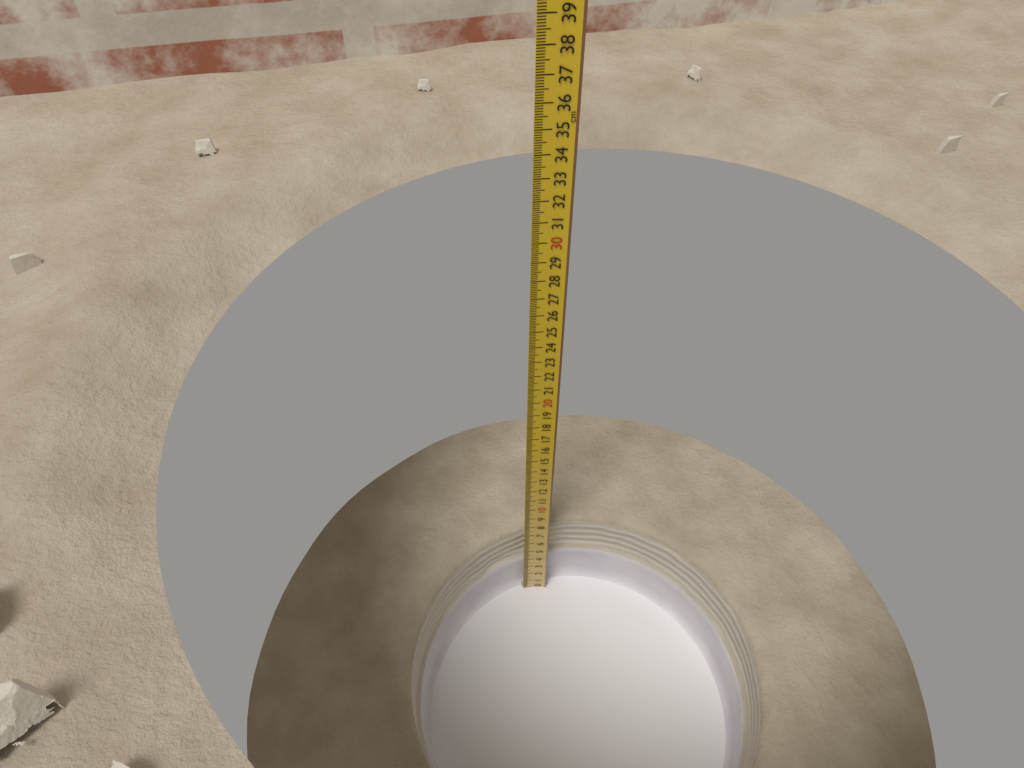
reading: 6.8 cm
